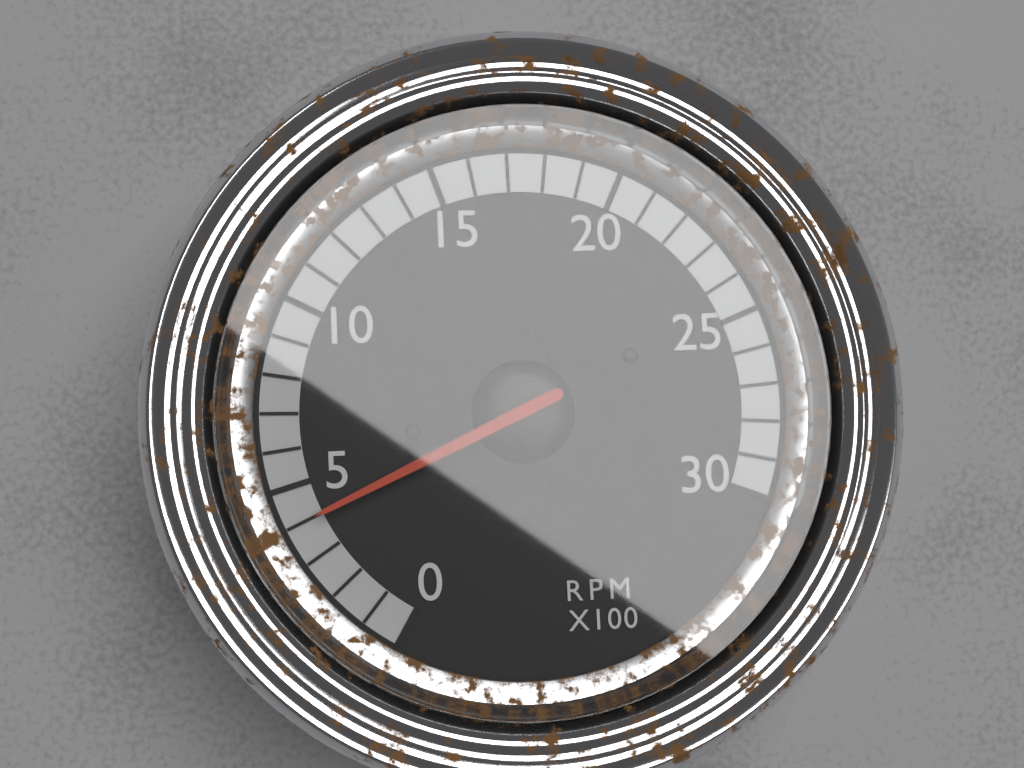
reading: 4 RPM x100
